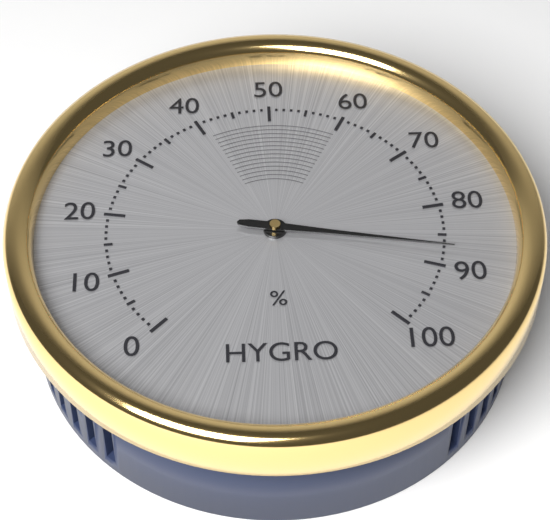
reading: 87 %
